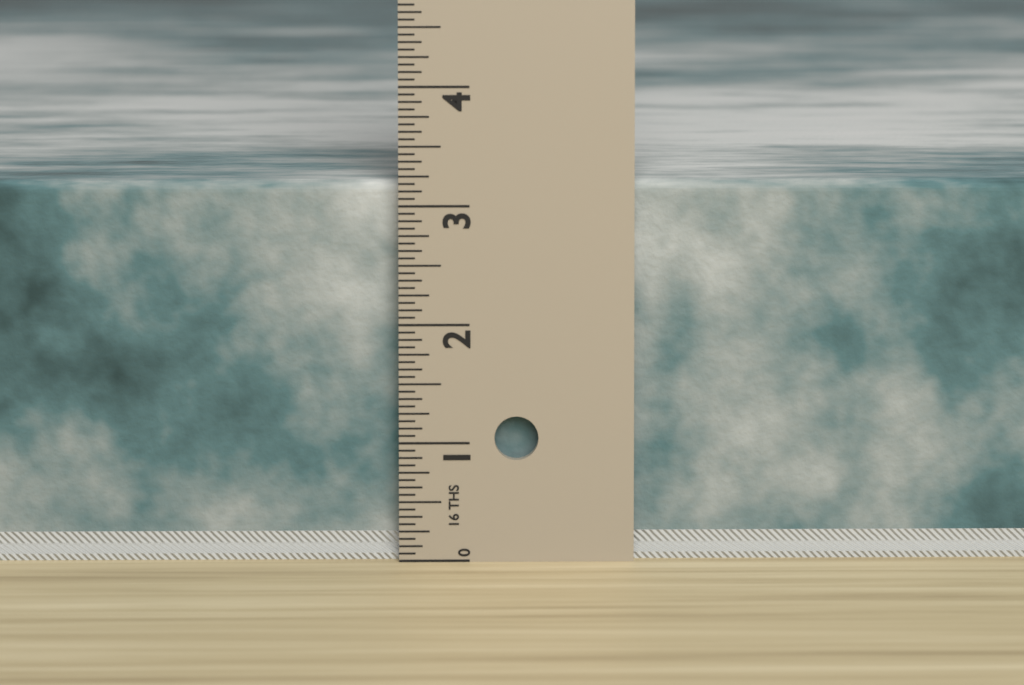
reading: 3.1875 in
